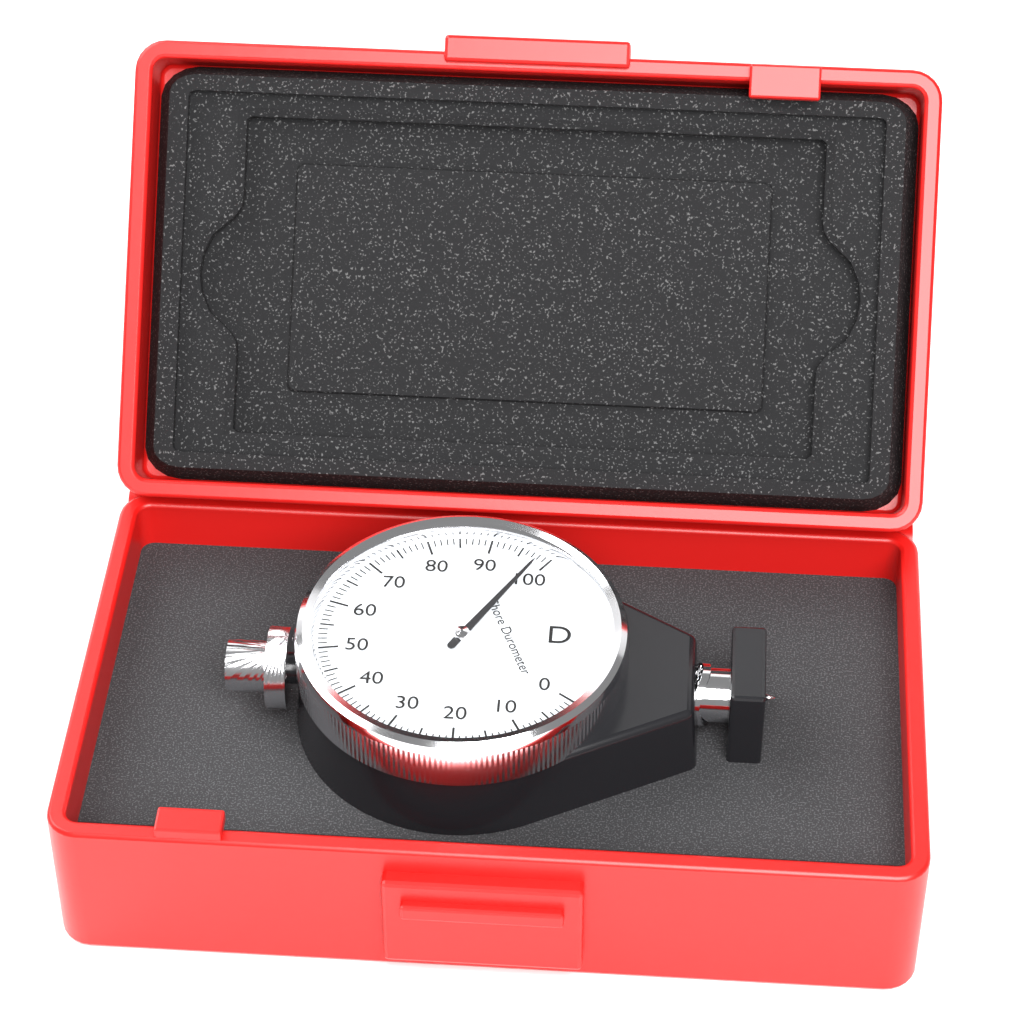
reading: 98 Shore D
